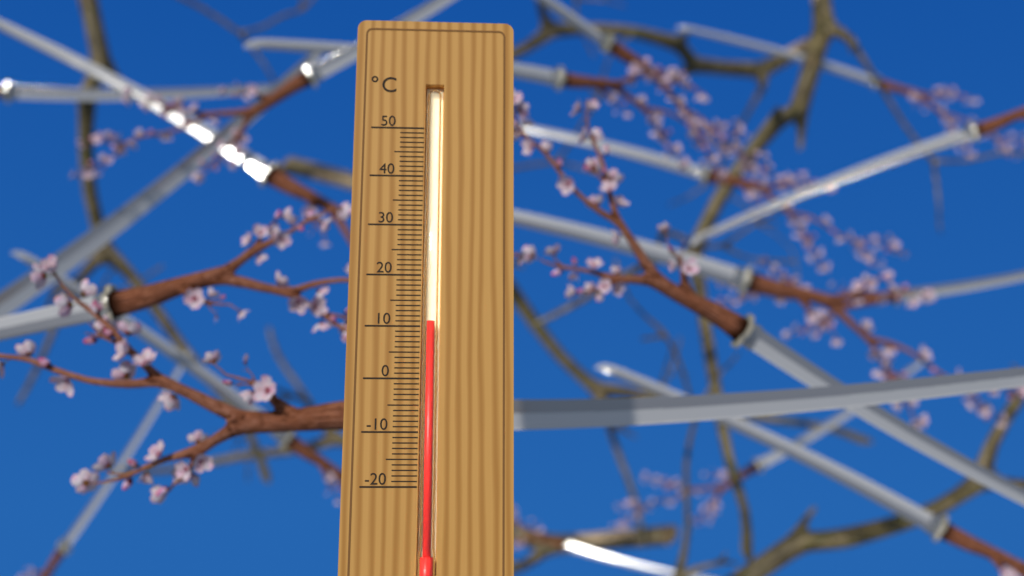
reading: 11 °C
